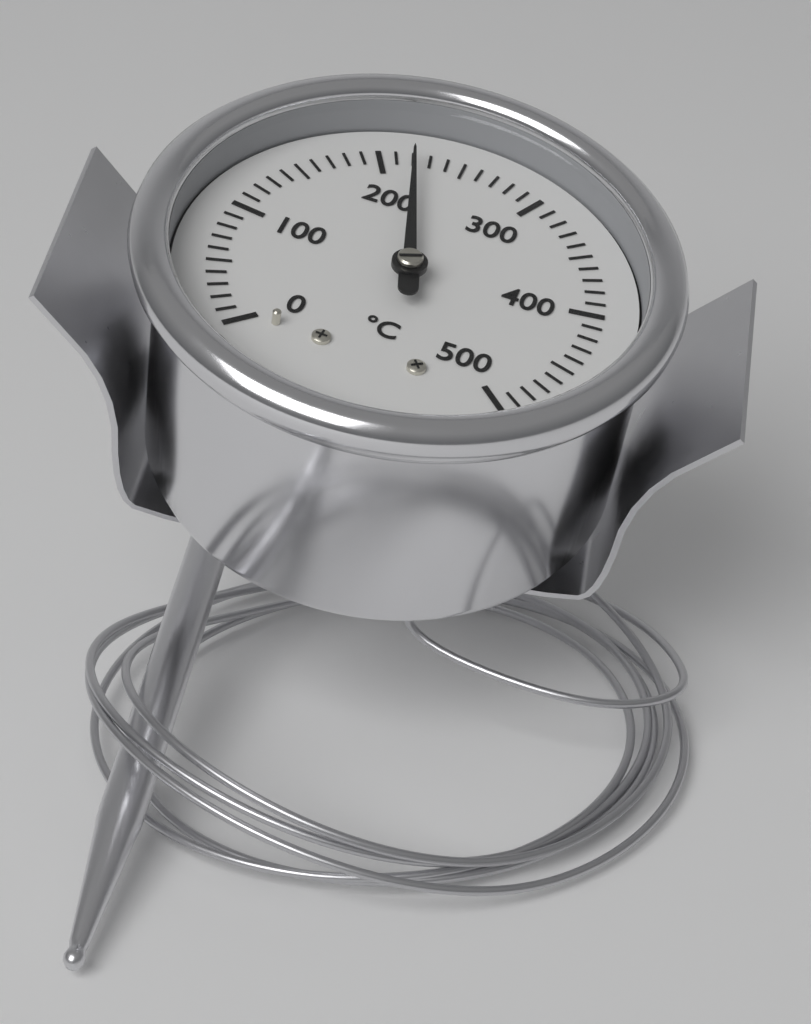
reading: 220 °C
